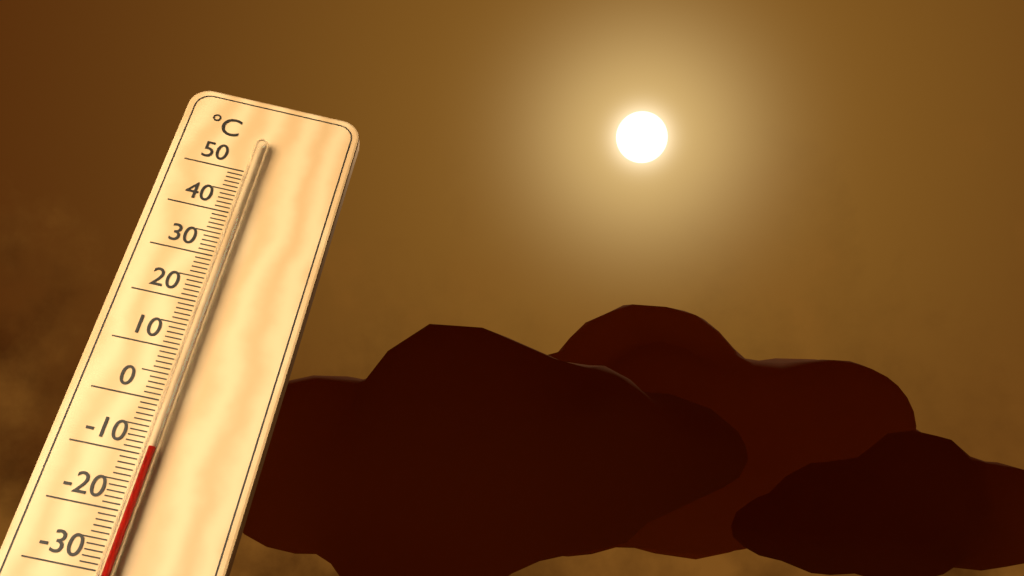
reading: -9 °C
